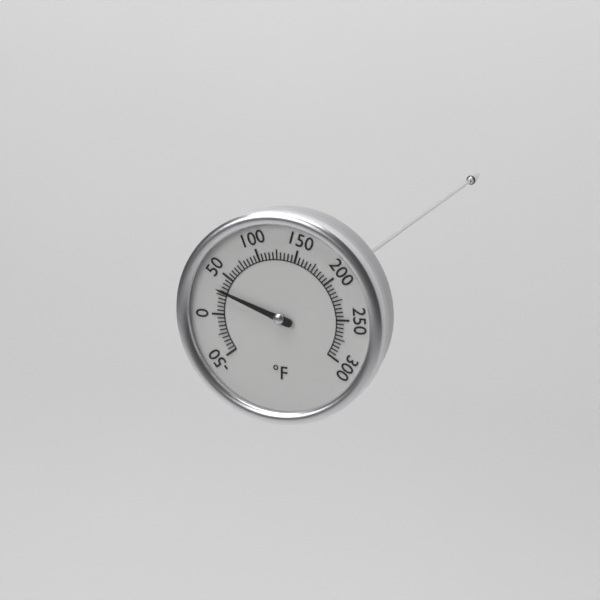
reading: 30 °F
